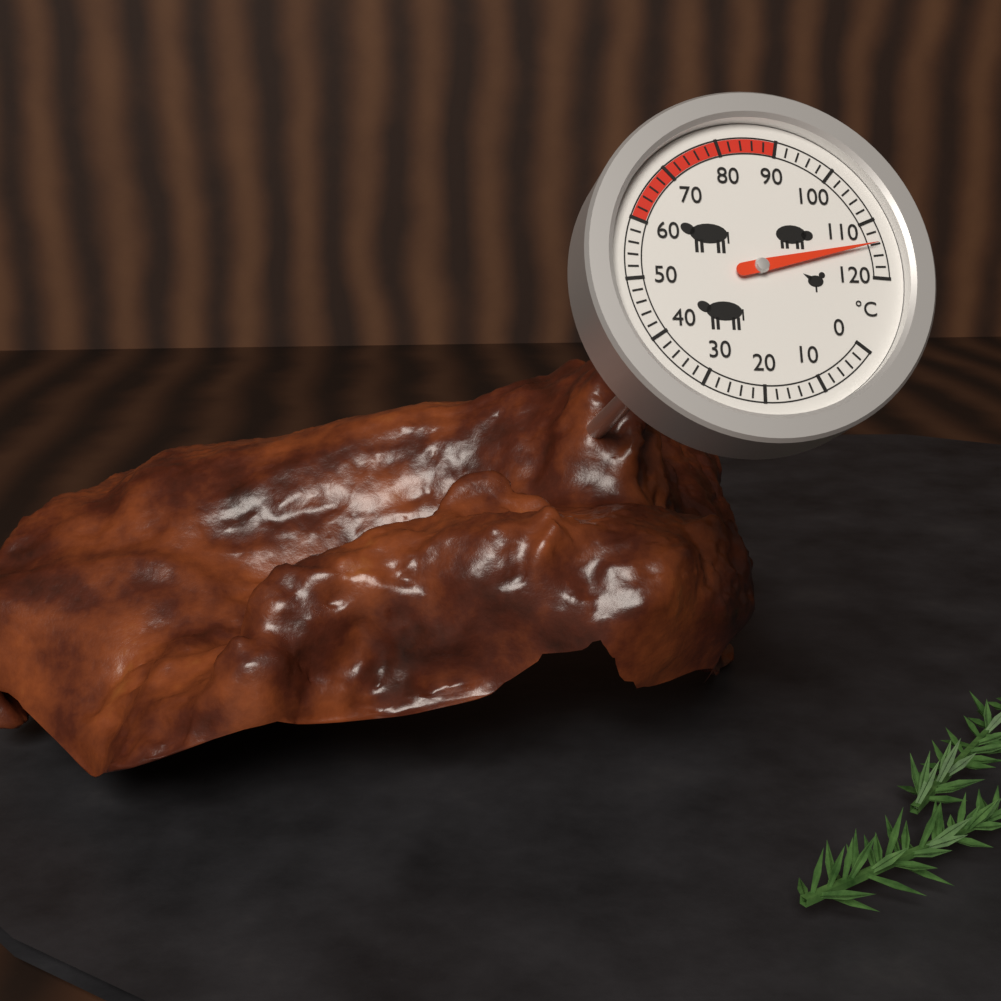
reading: 114 °C
